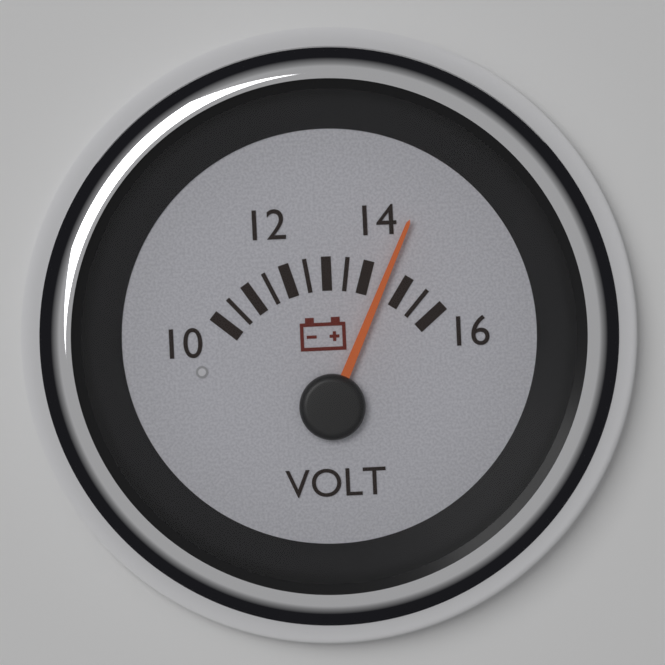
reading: 14.5 V
